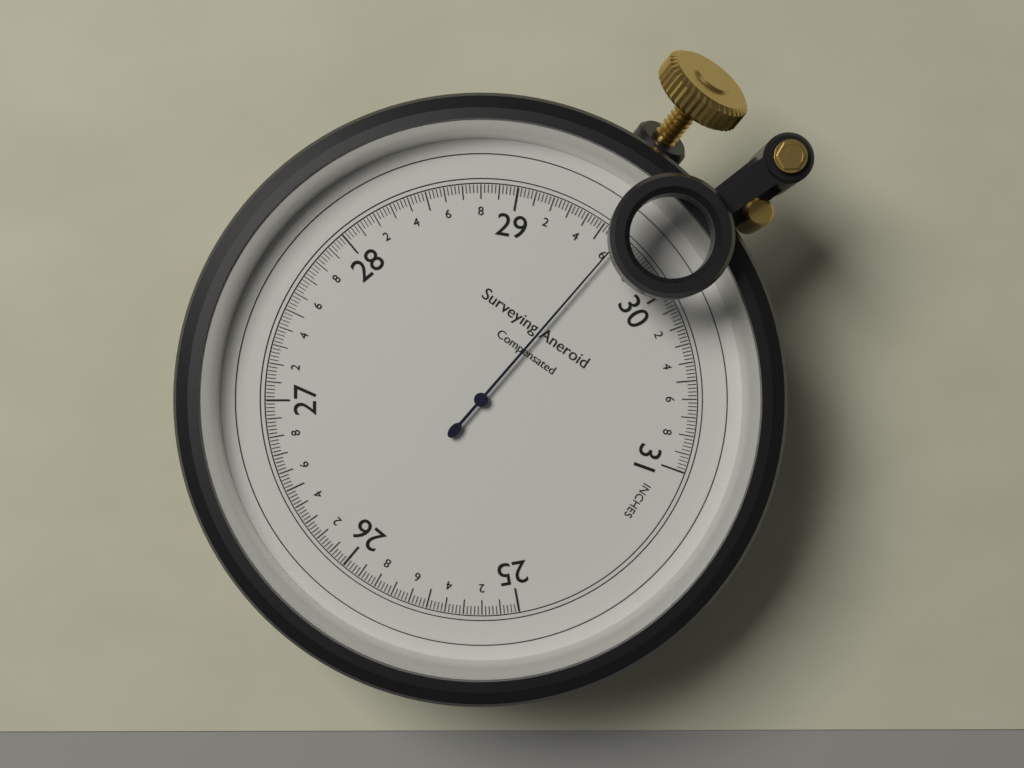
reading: 29.62 inches
